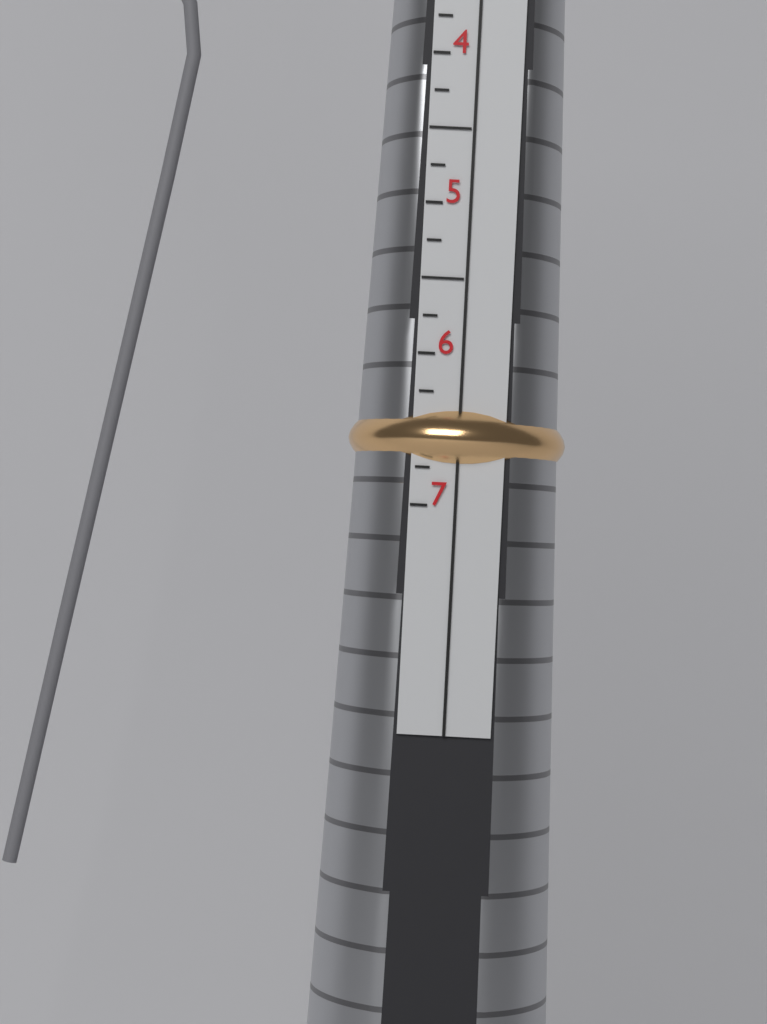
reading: 6.75 US
